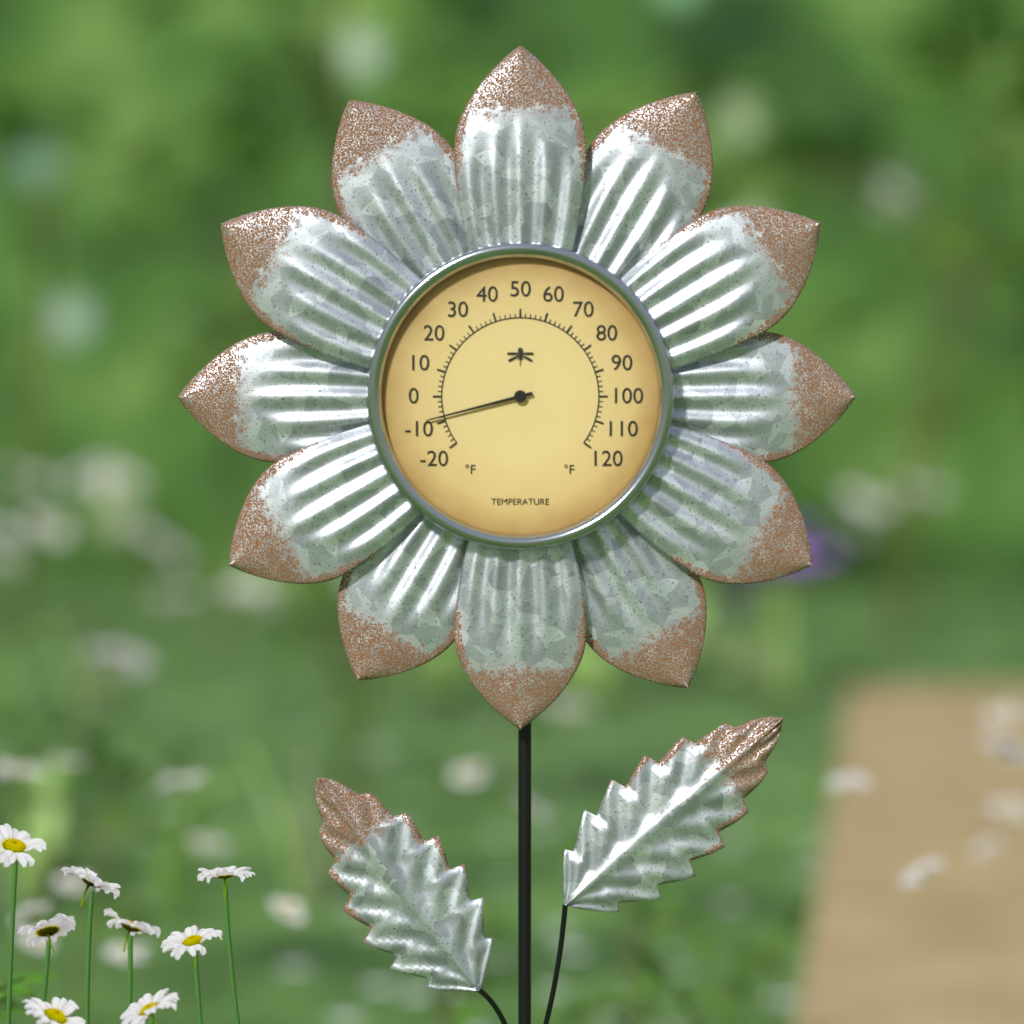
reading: -8 °F
